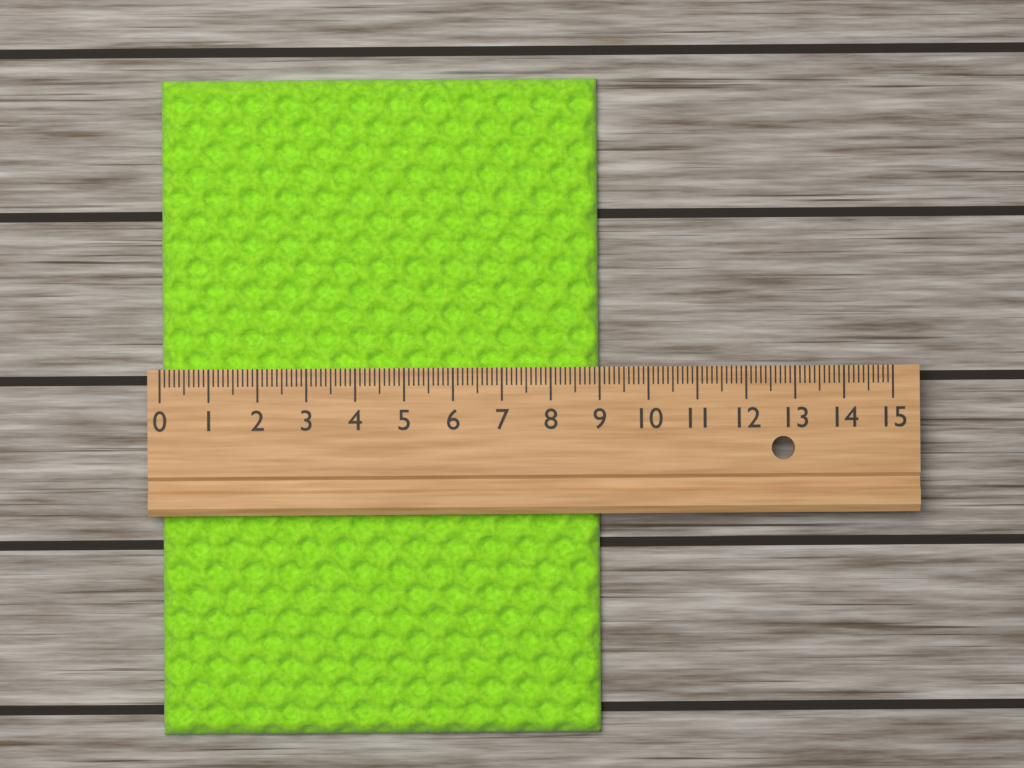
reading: 9.0 (no unit)
